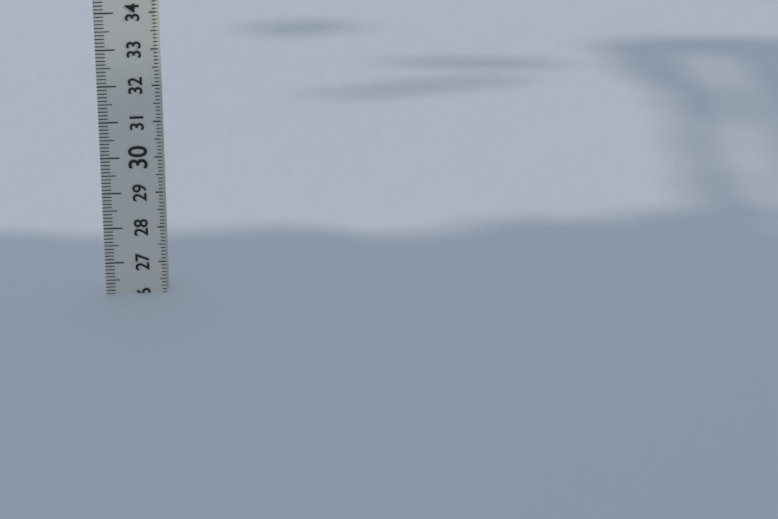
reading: 26.1 (no unit)
